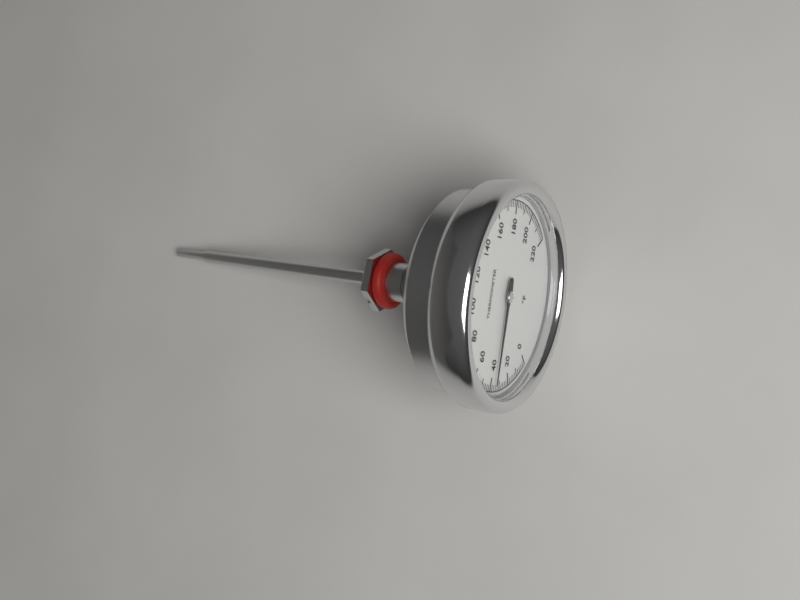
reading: 36 °F
